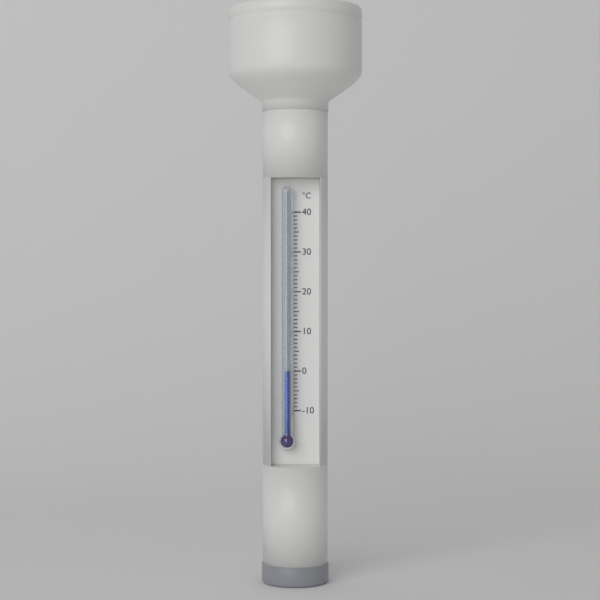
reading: 0 °C
